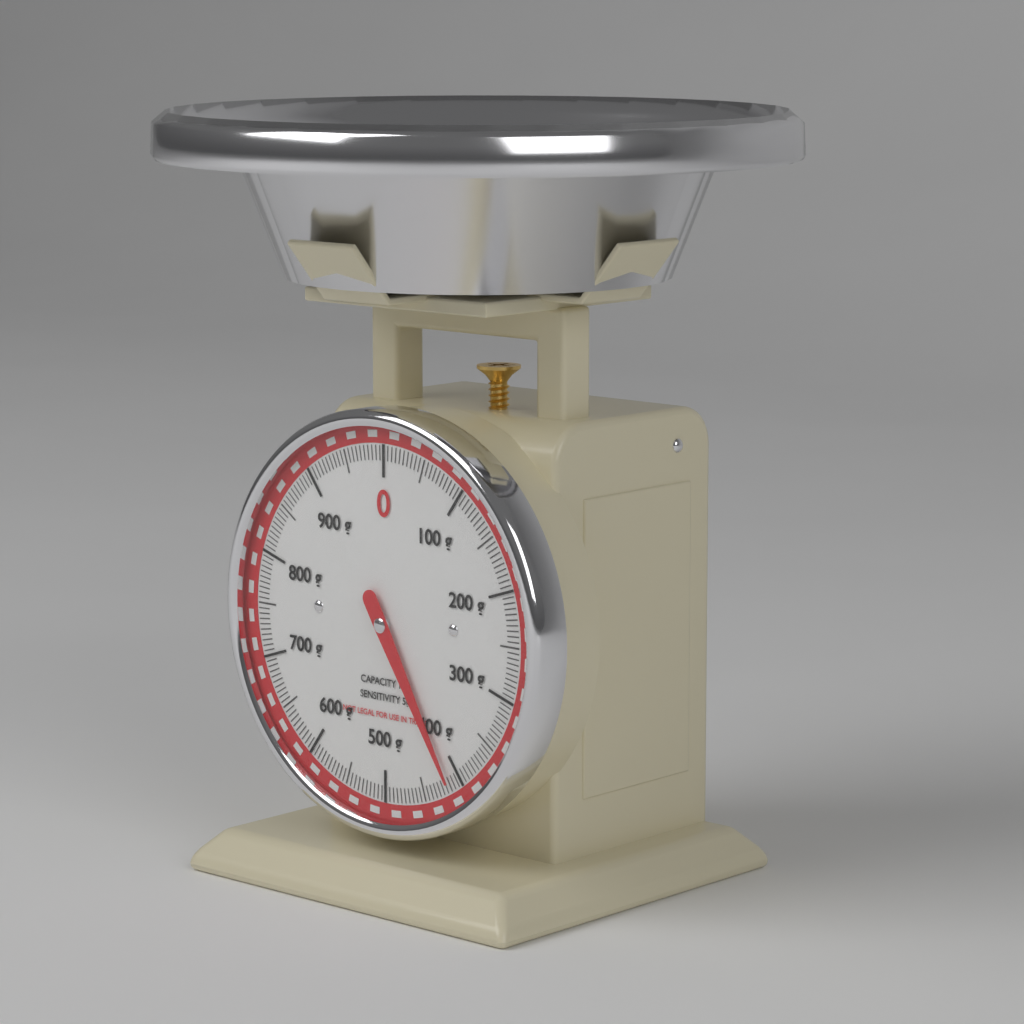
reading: 415 g
